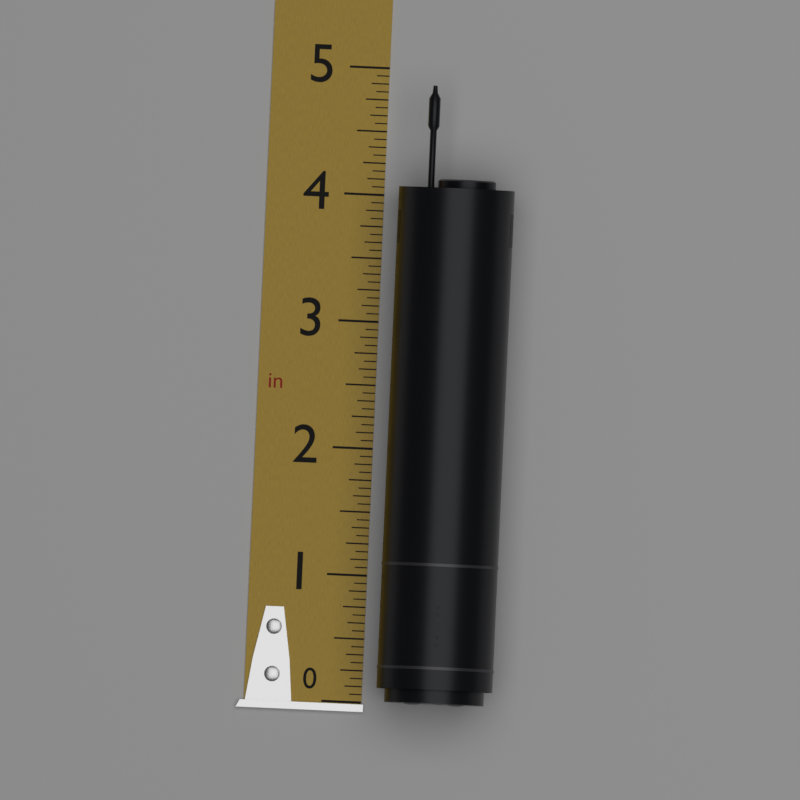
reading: 4.8750 in
